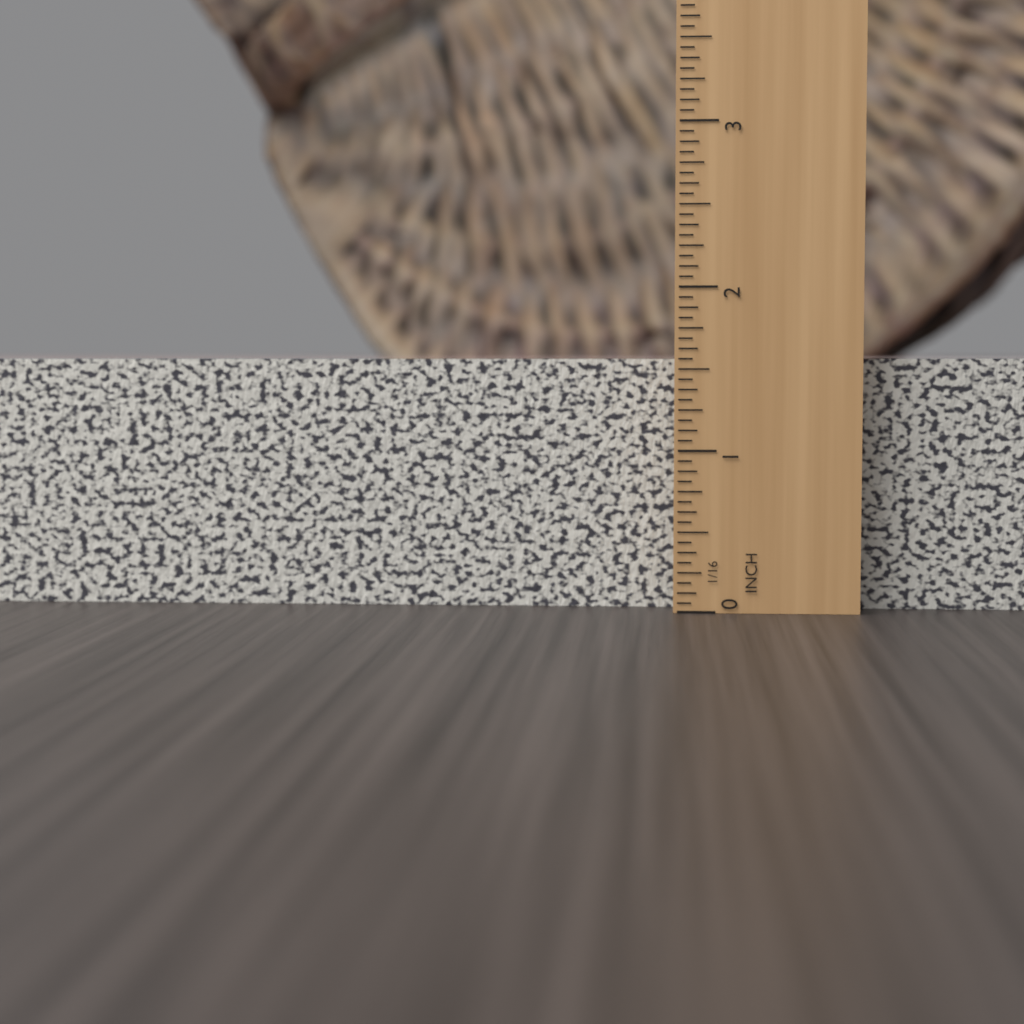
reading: 1.5625 in
